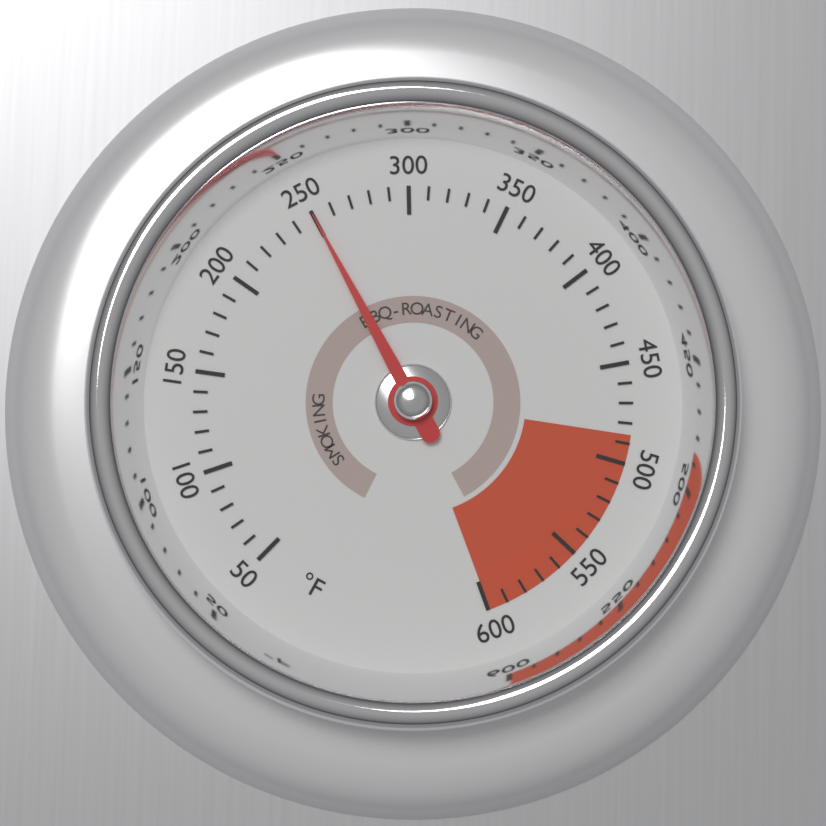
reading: 250 °F
